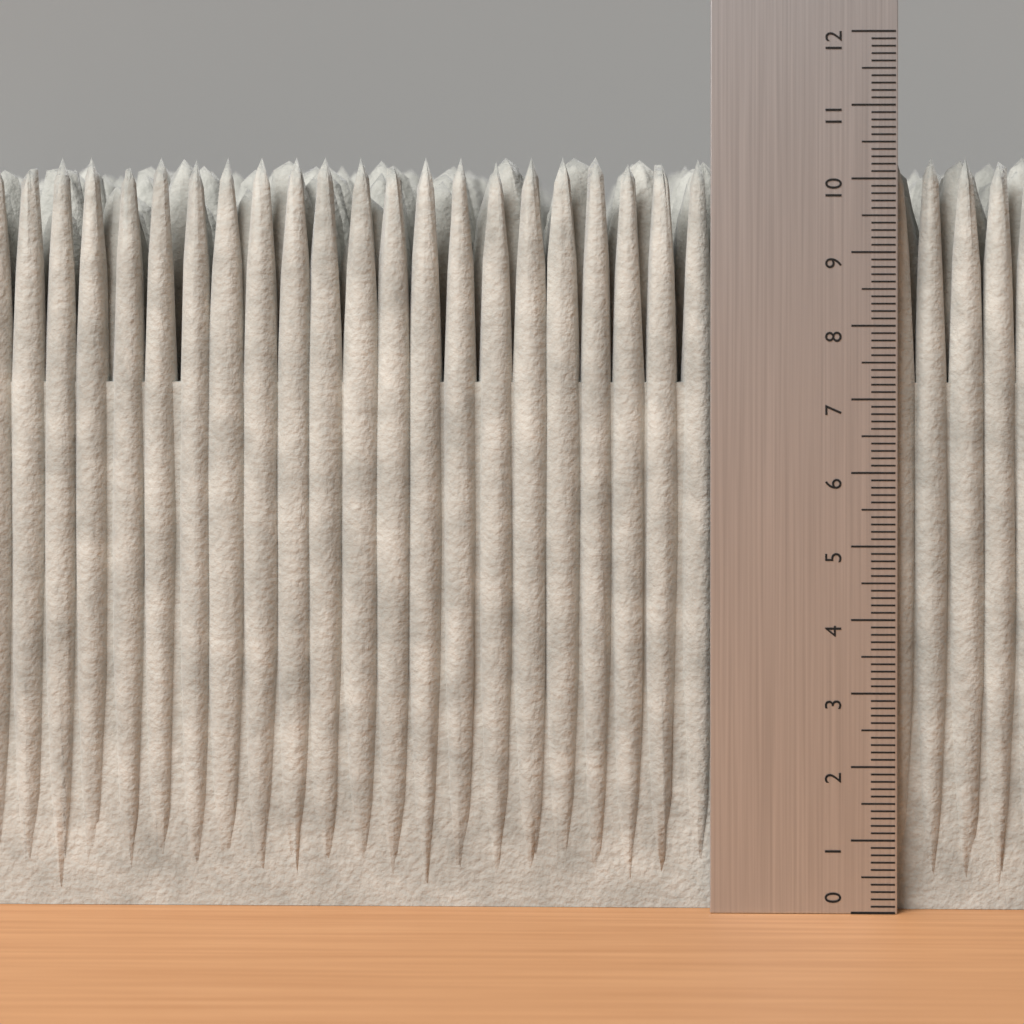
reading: 10.3 (no unit)
